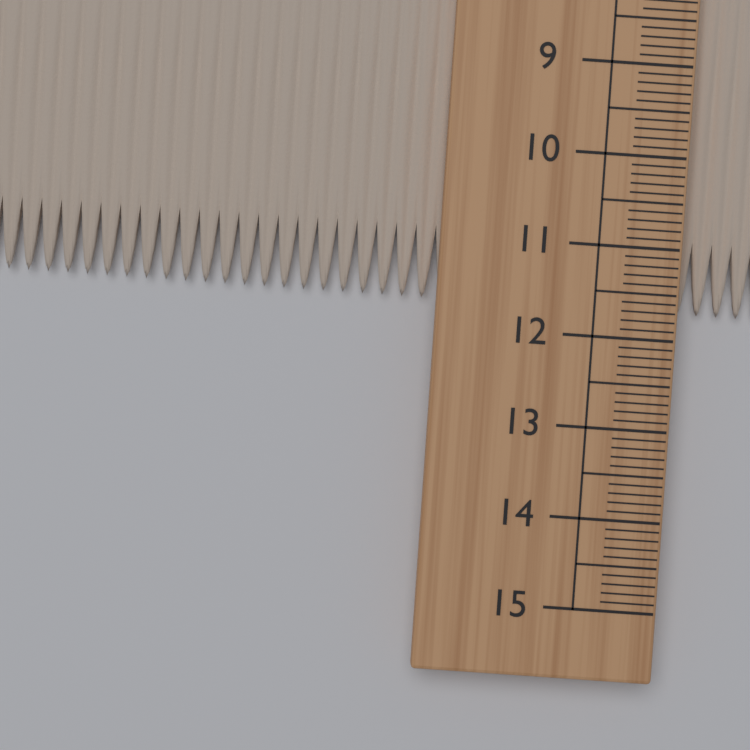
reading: 11.7 cm
